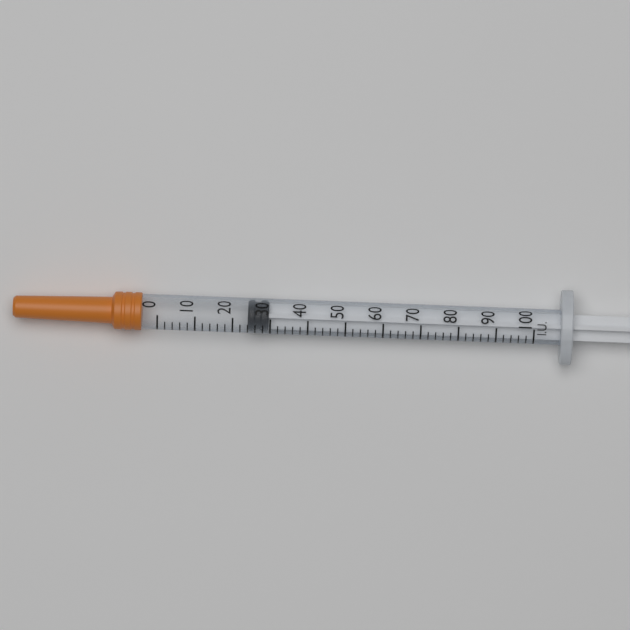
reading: 24 IU
